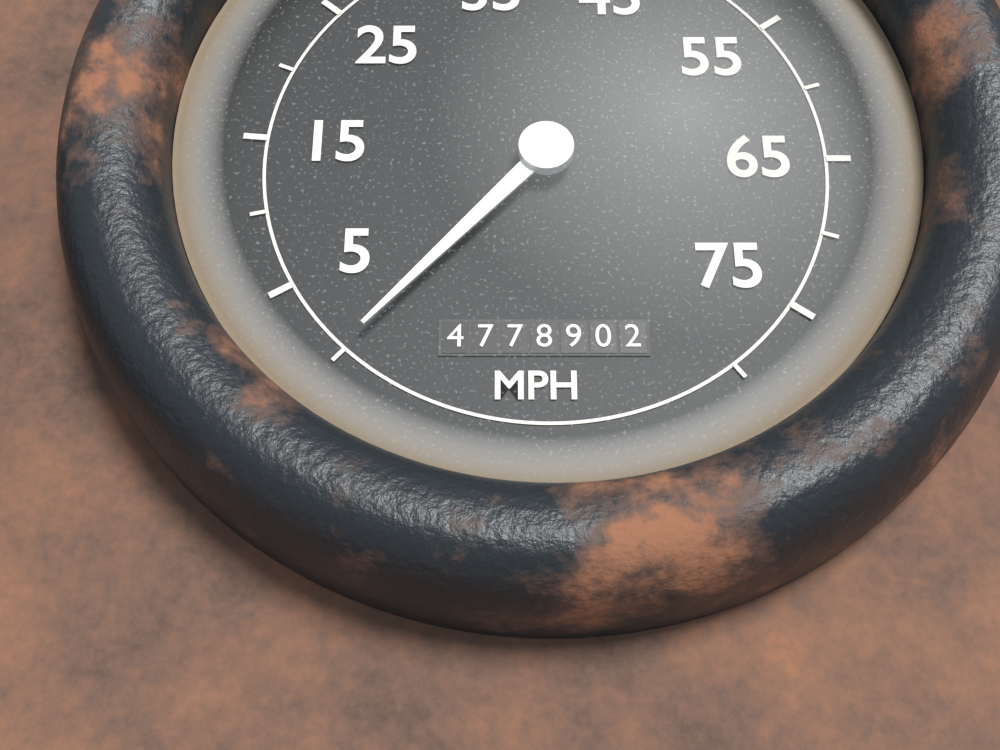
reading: 0 MPH
